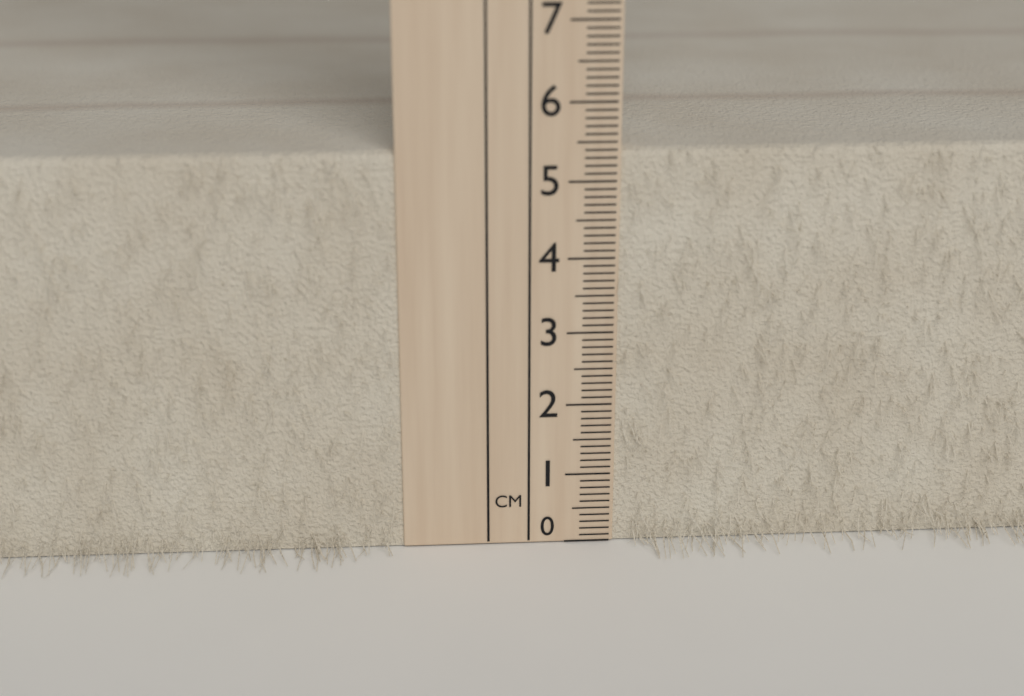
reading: 5.4 cm
